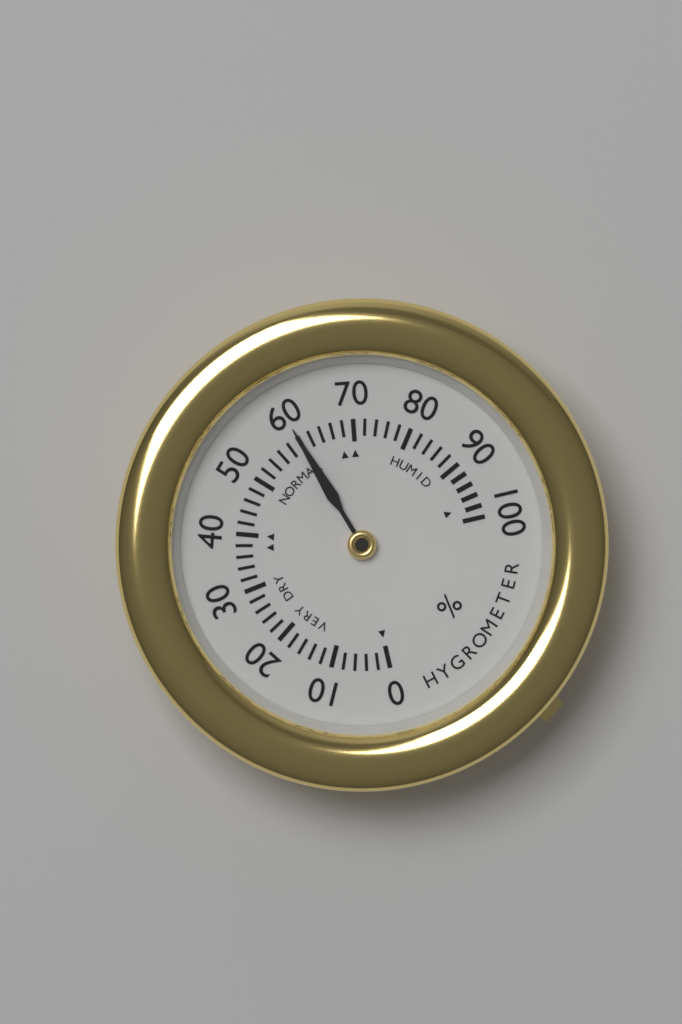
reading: 60 %
